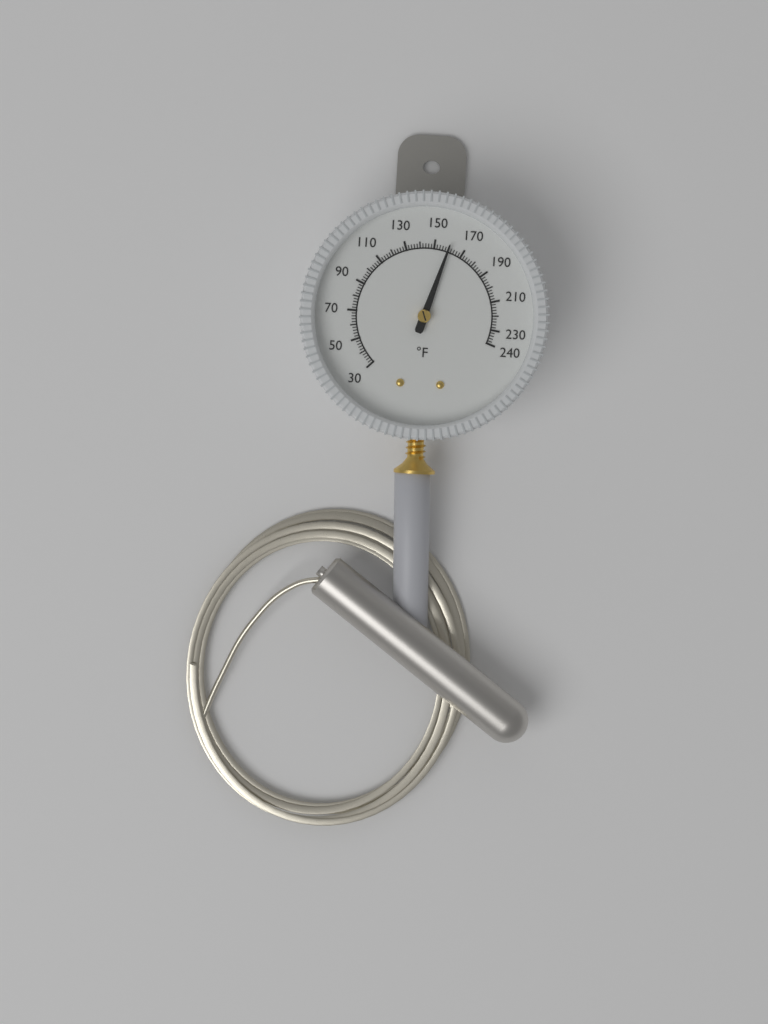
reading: 160 °F
